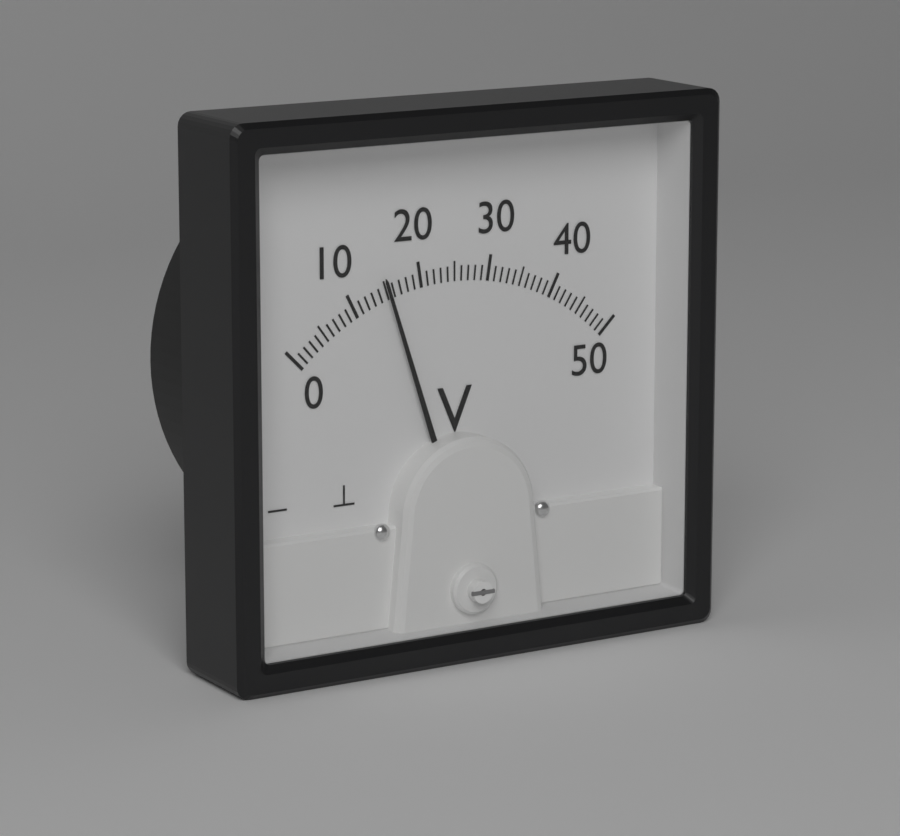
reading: 15 V
